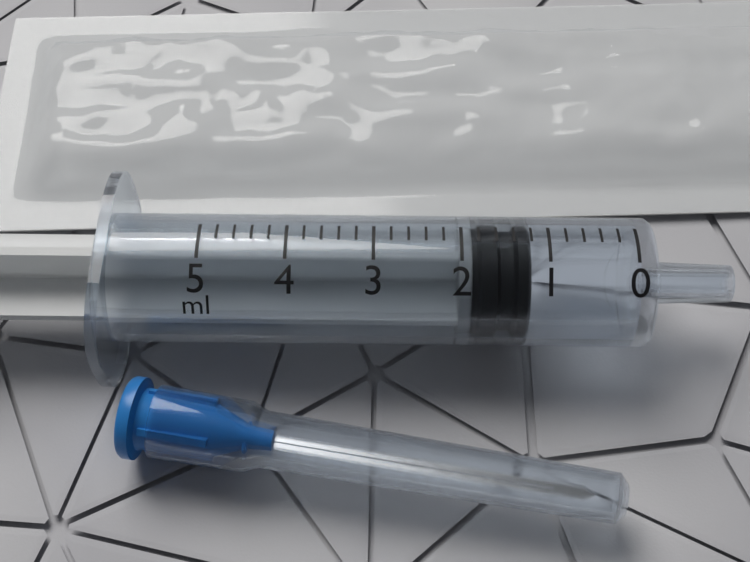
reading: 1.2 ml
